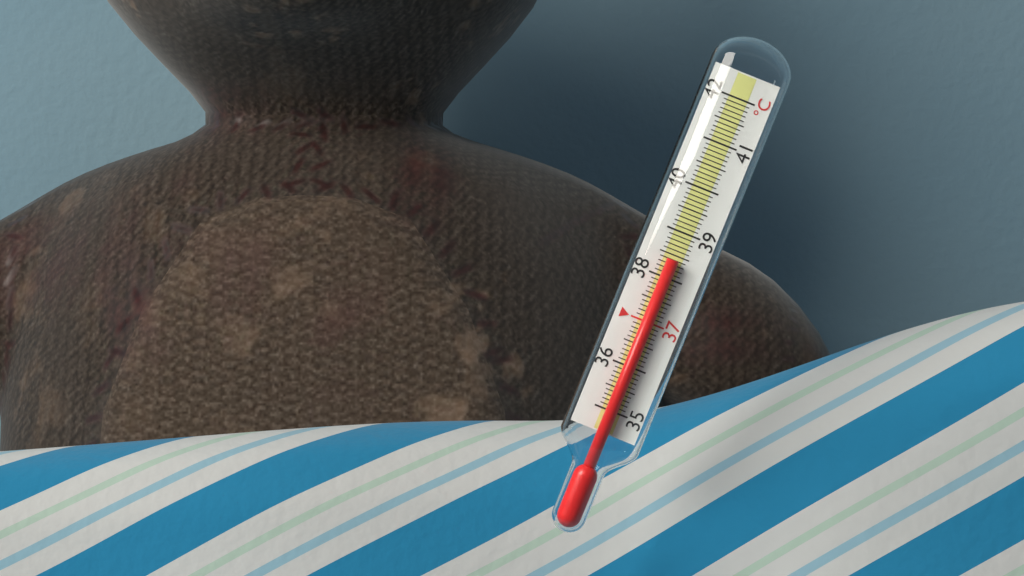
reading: 38.4 °C
